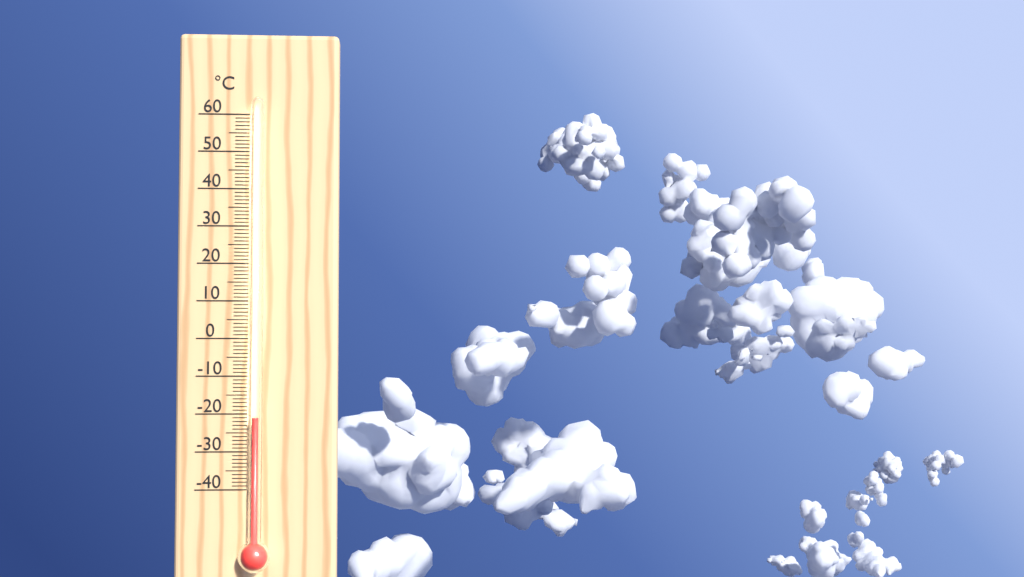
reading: -21 °C
